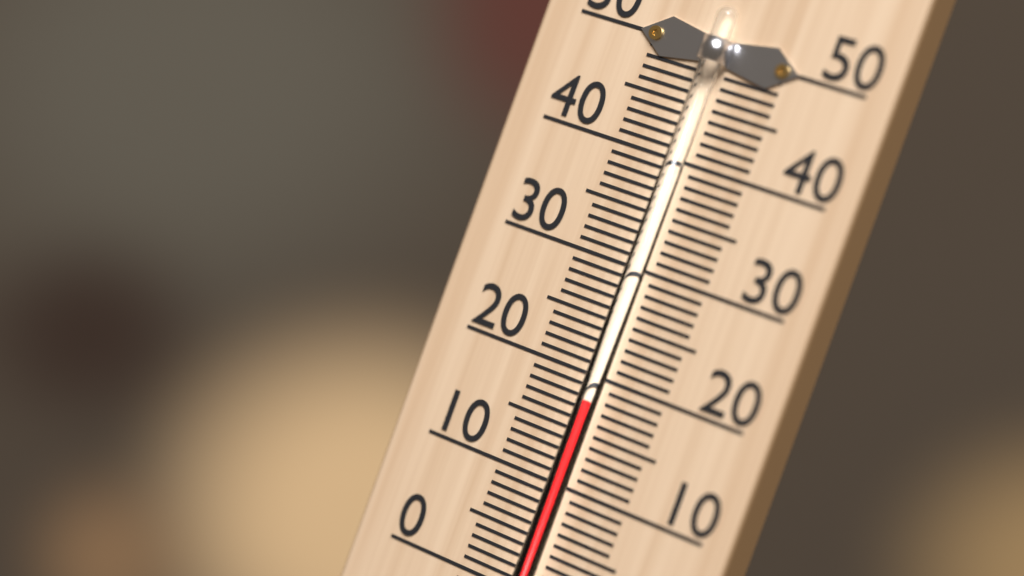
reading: 18 °C
